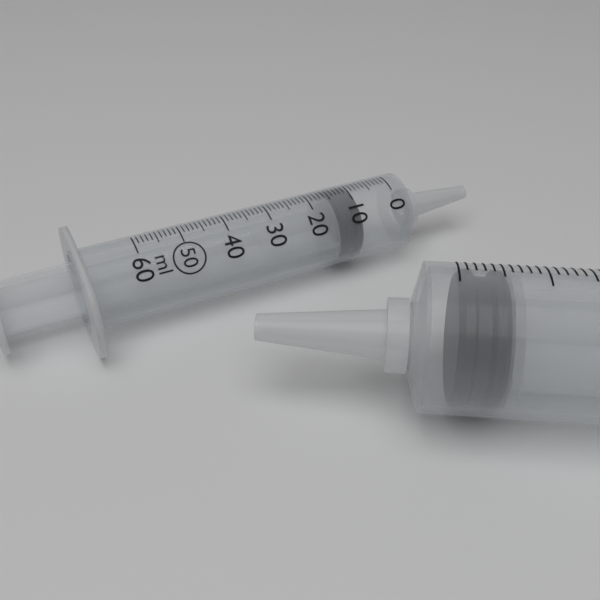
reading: 9 ml
